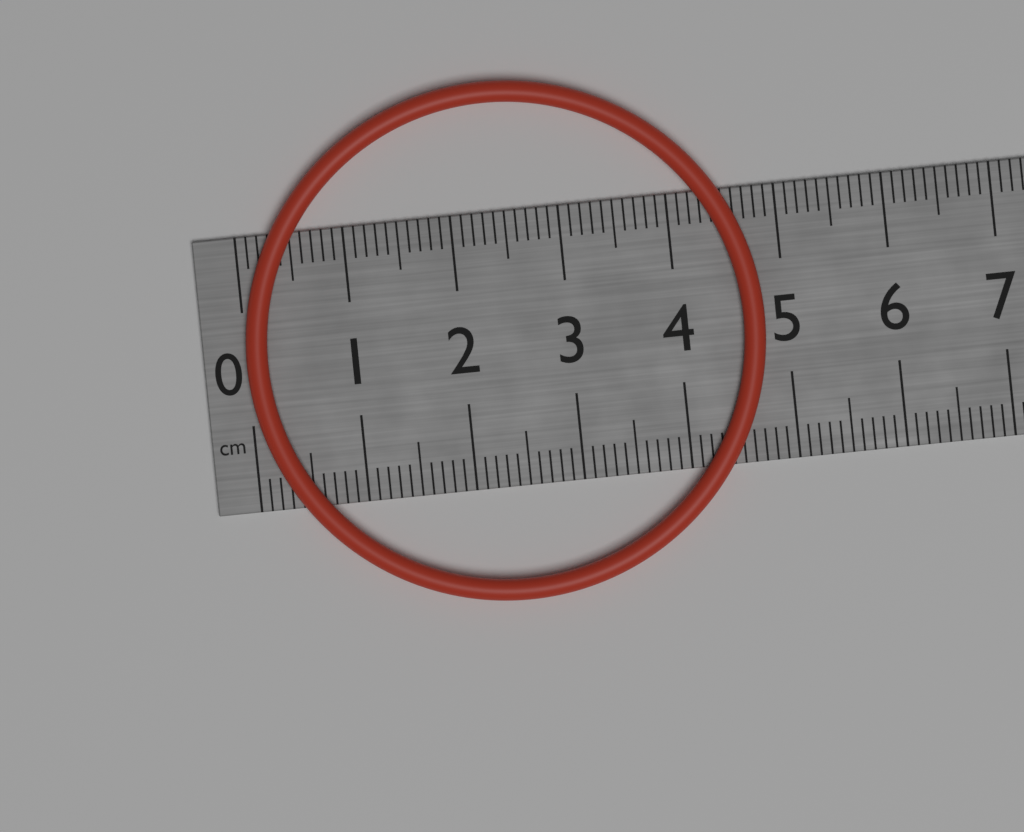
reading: 4.8 cm
